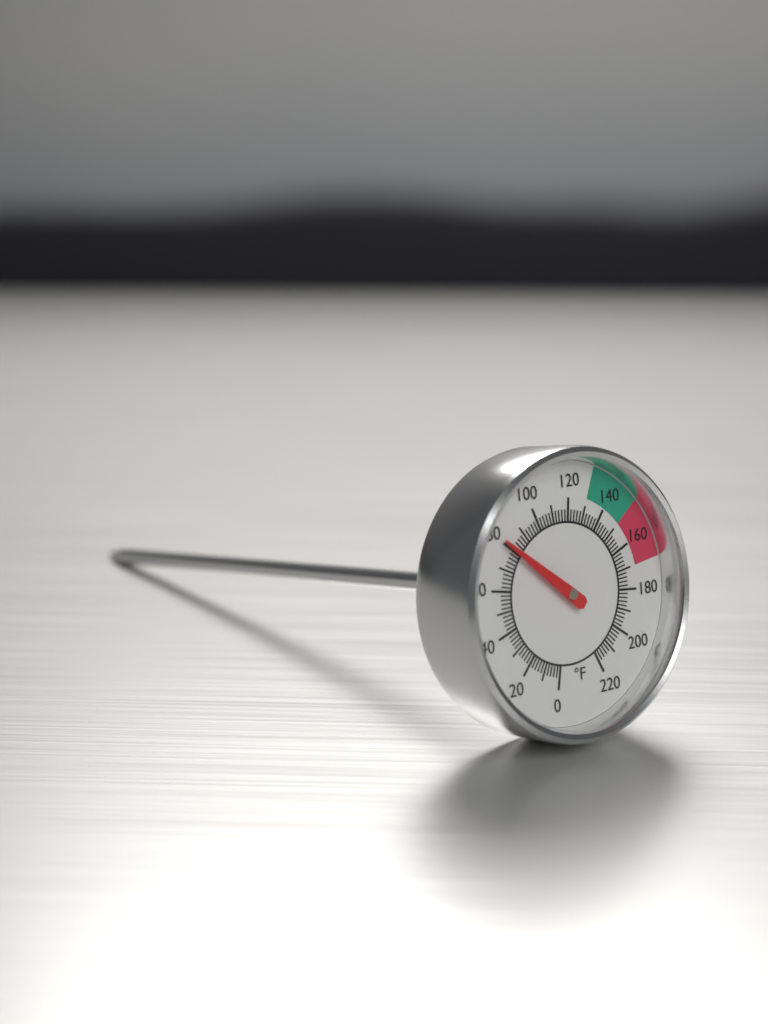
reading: 80 °F
